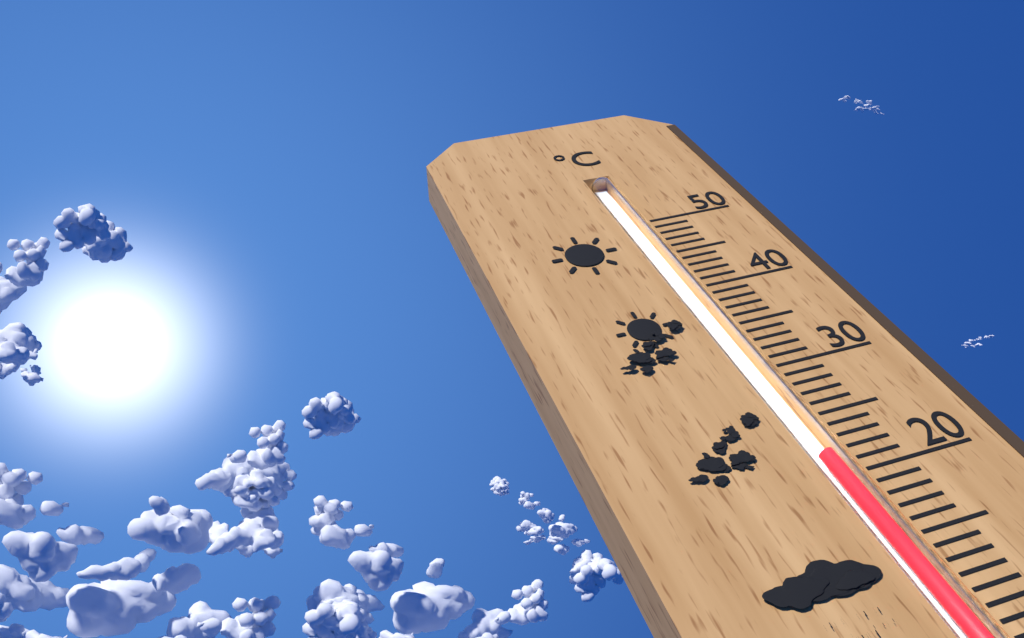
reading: 22 °C
